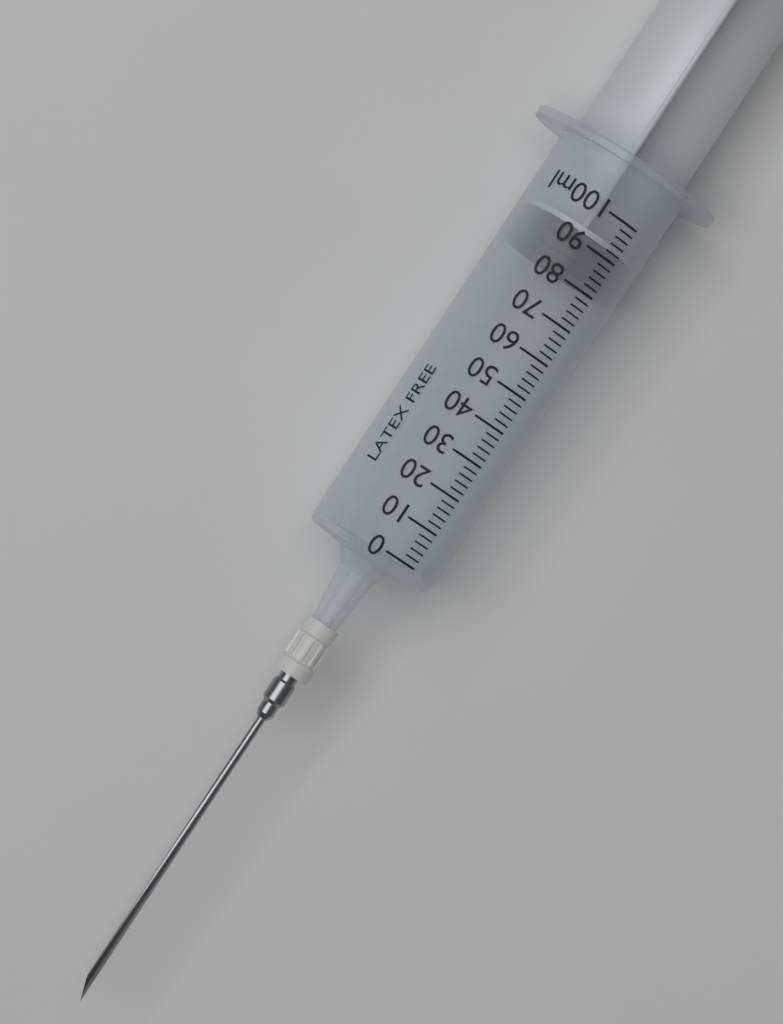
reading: 82 ml
